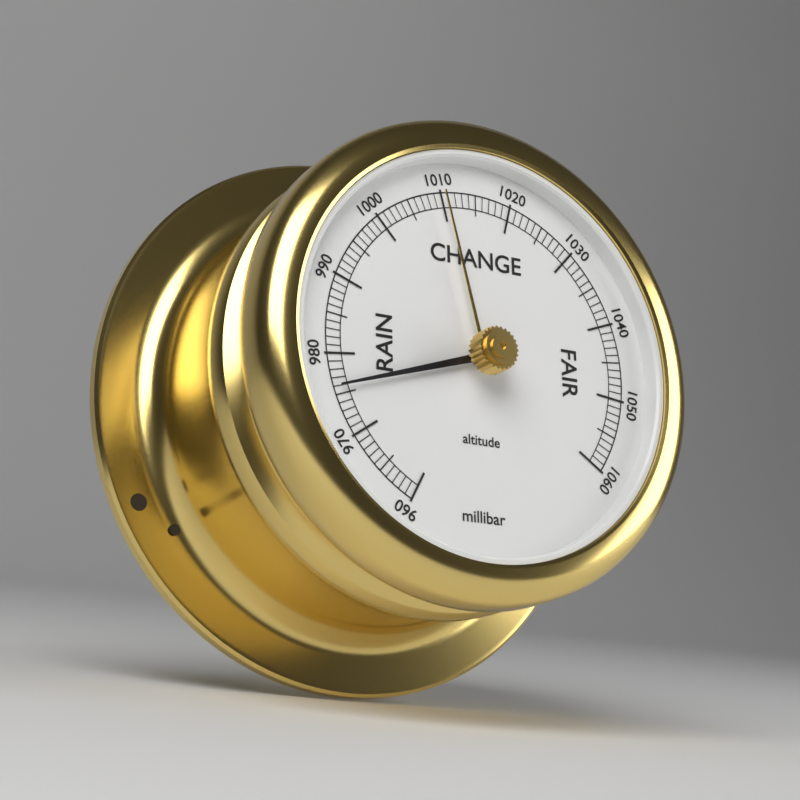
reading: 976 millibar
